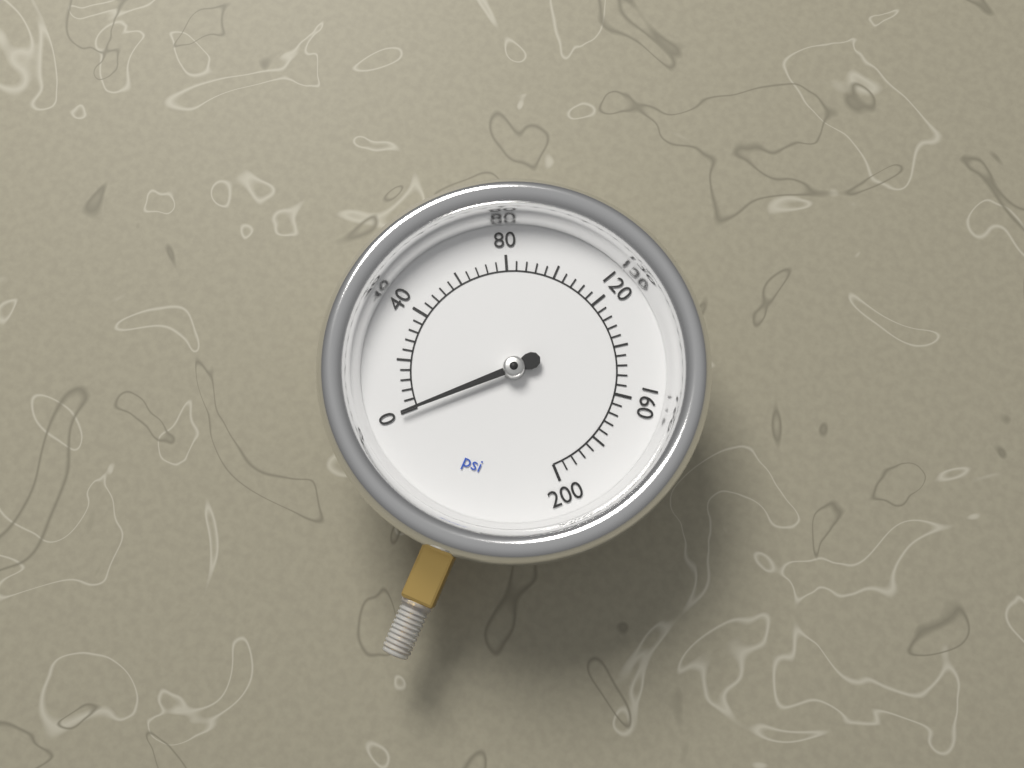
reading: 0 psi
